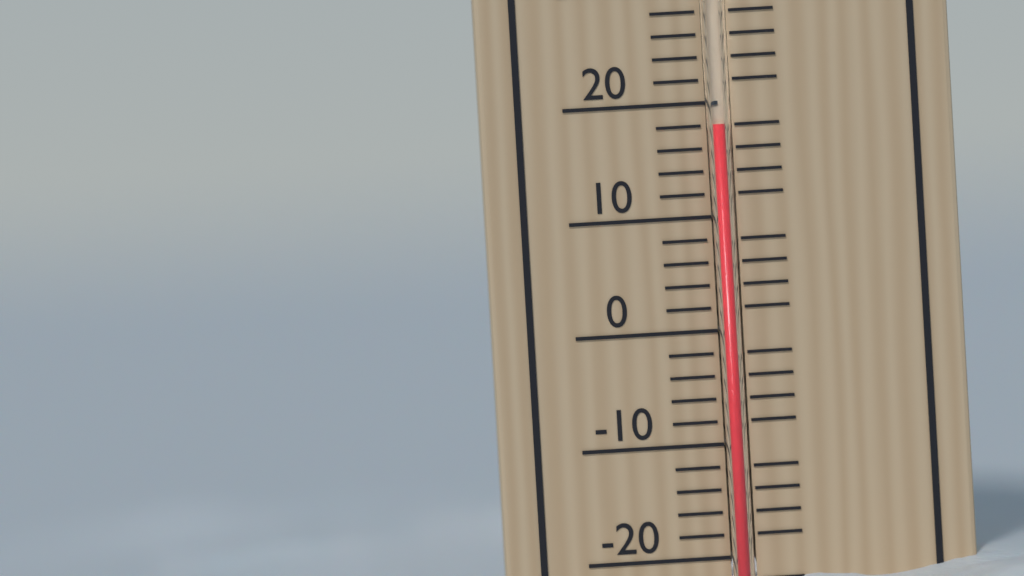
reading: 18 °C
